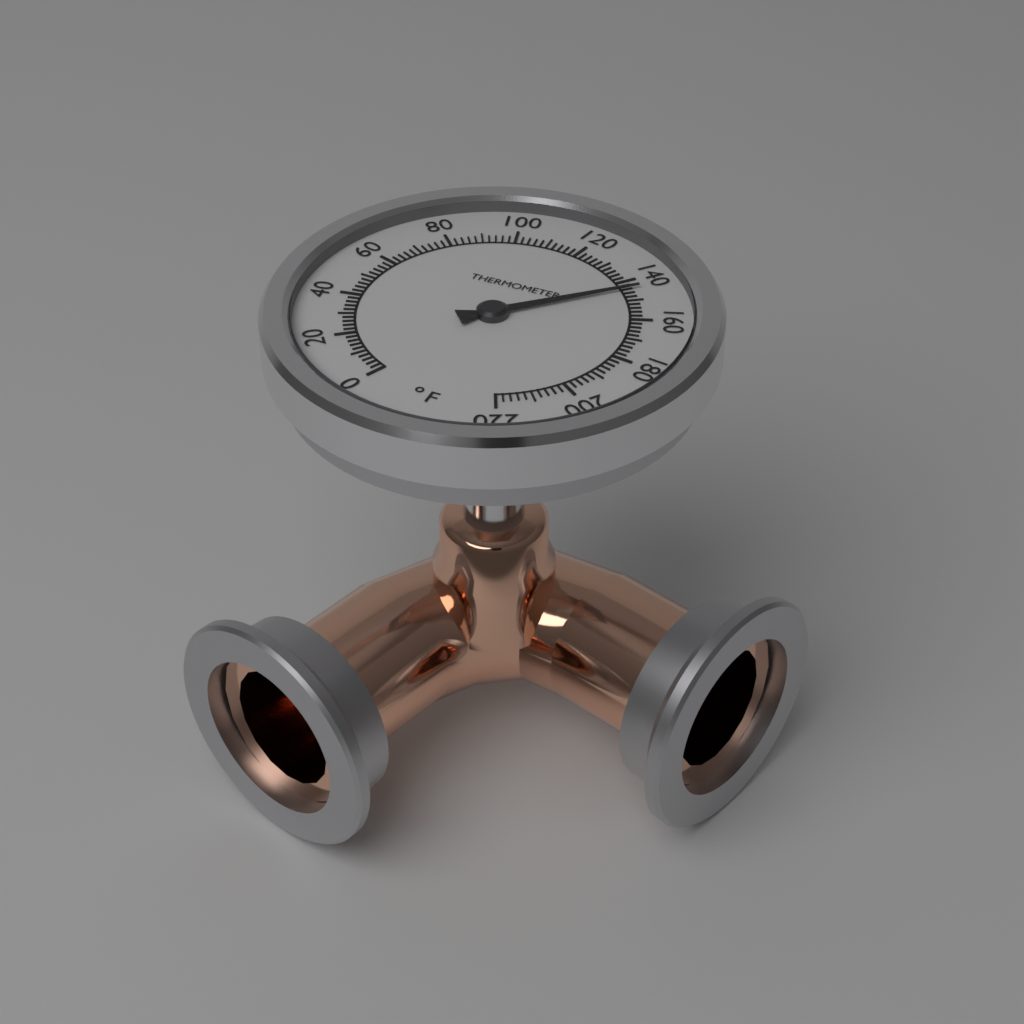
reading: 144 °F
